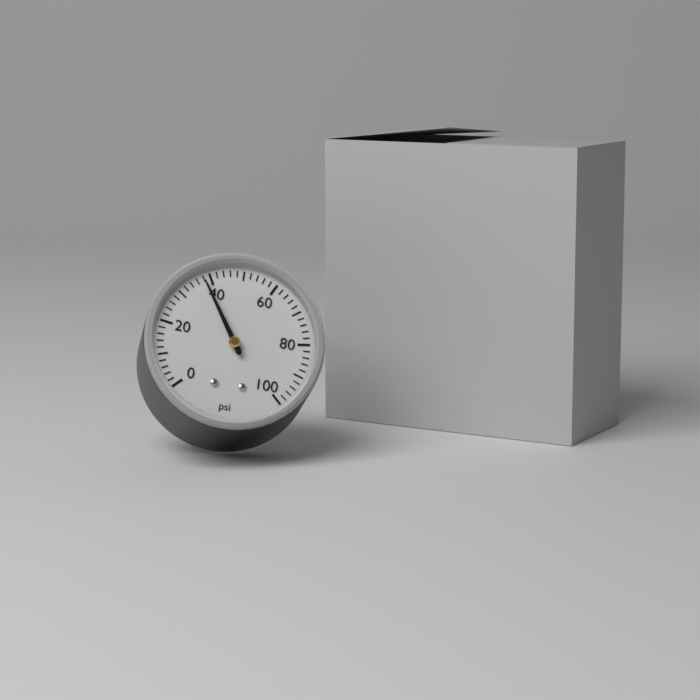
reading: 38 psi
